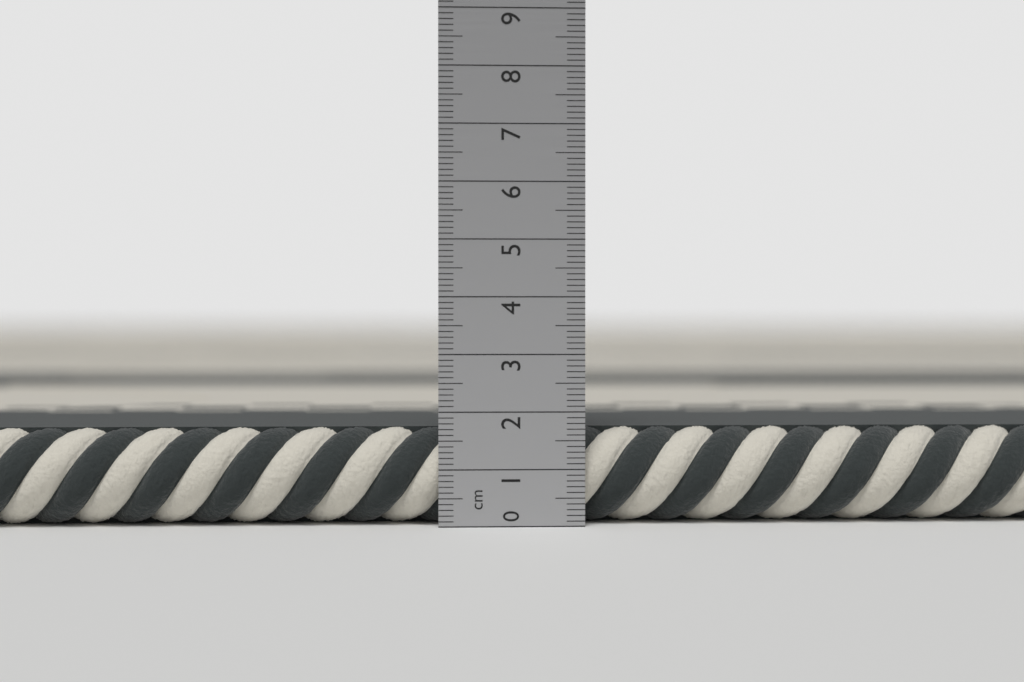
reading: 1.7 cm
